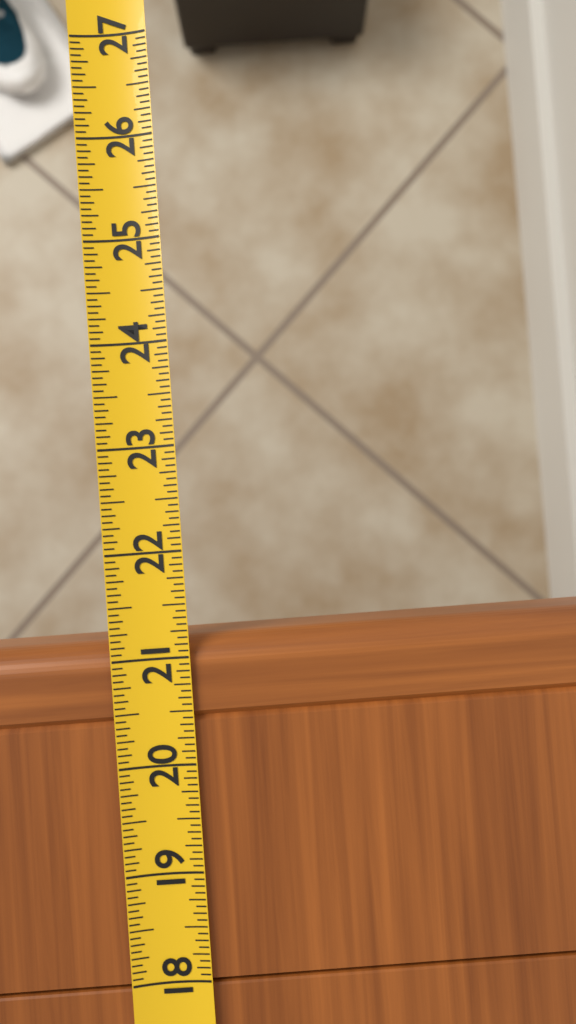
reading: 21.1875 (no unit)
